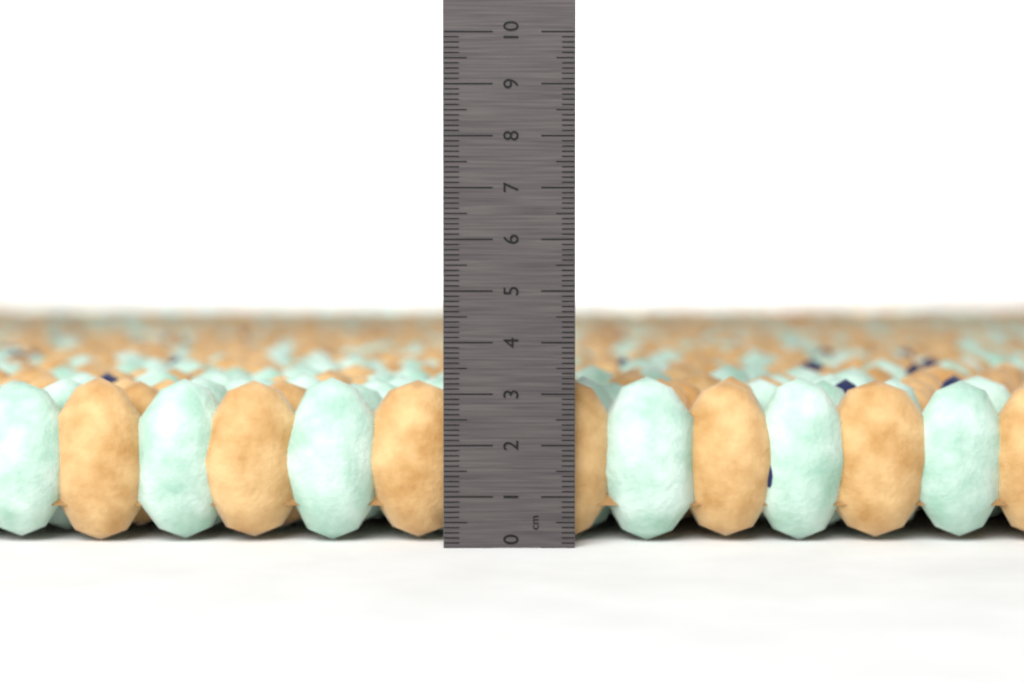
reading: 3.3 cm
